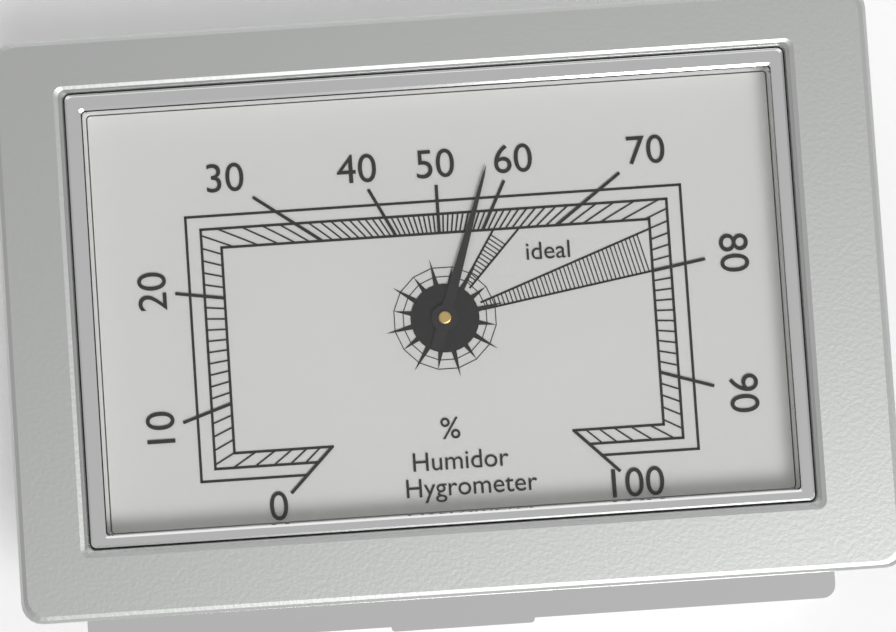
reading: 57 %
